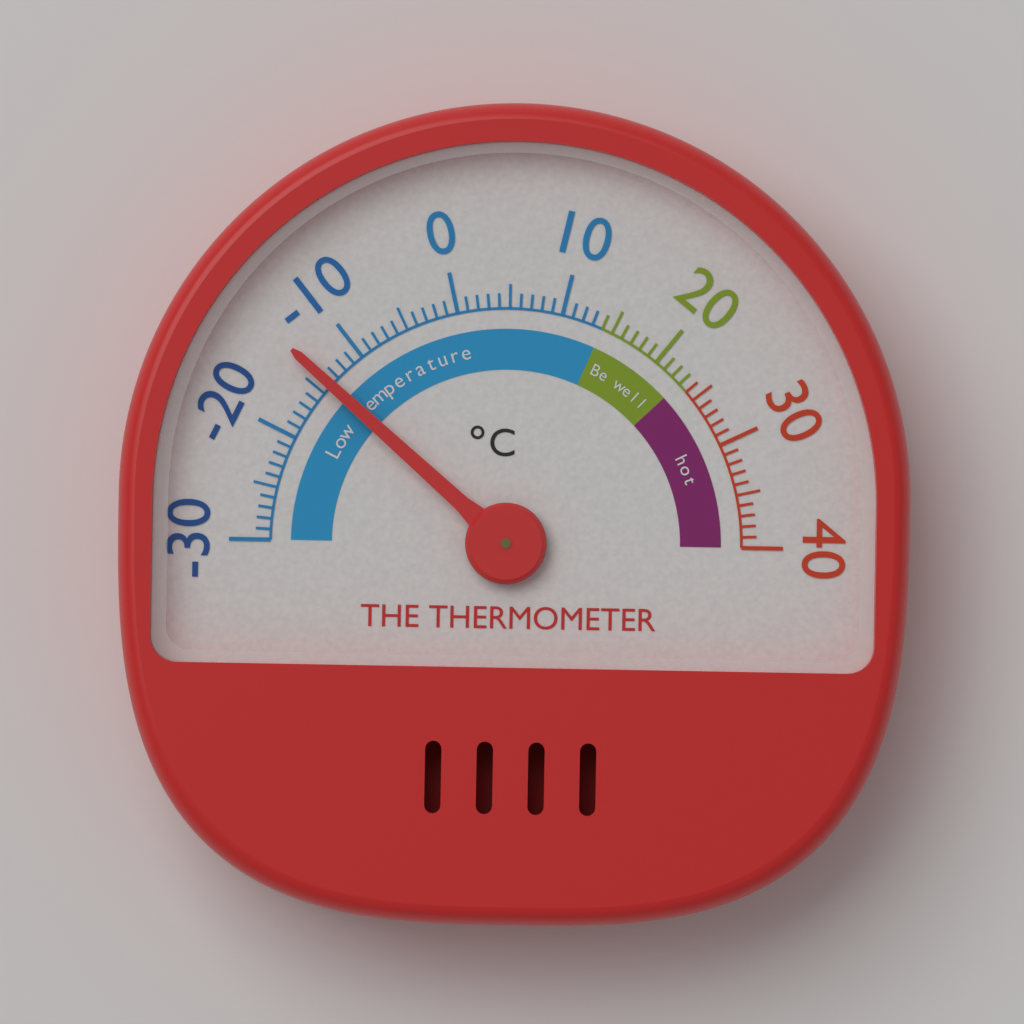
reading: -14 °C
